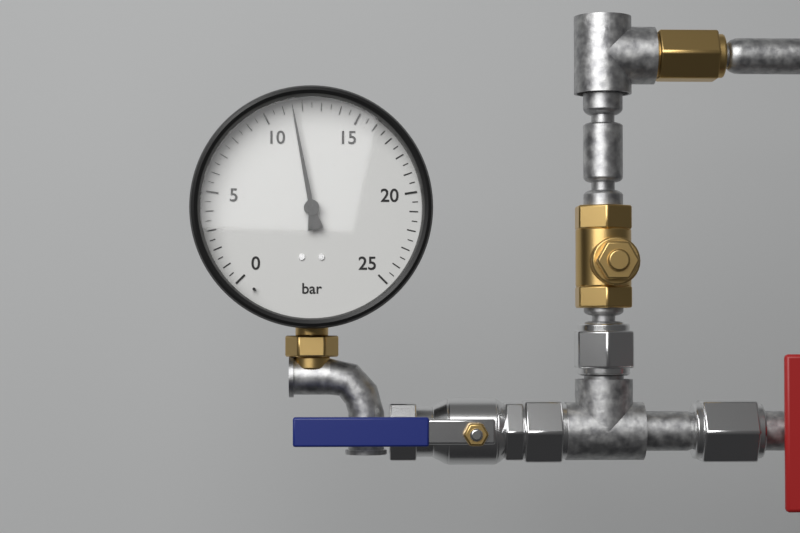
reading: 11.5 bar
